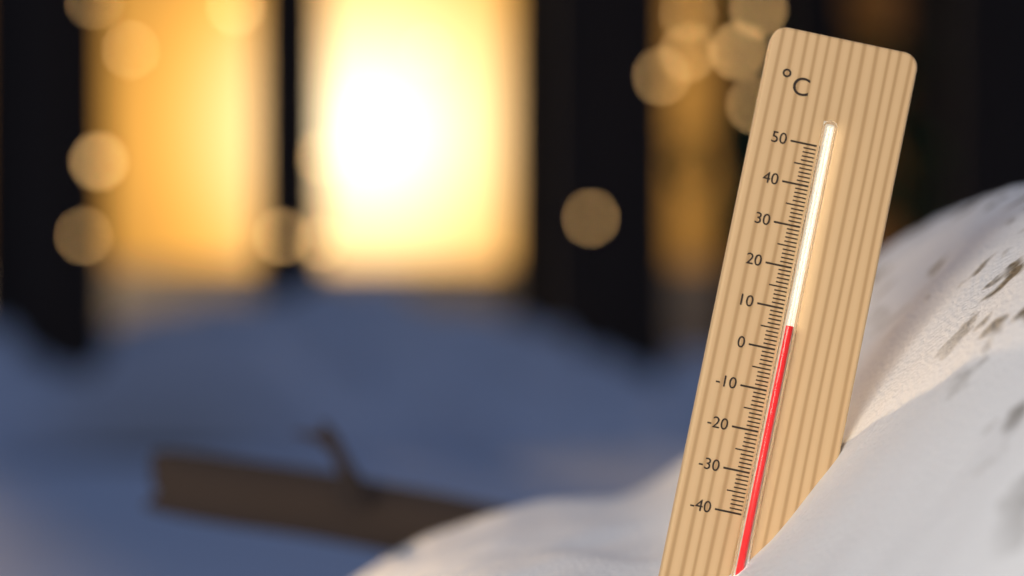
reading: 6 °C
